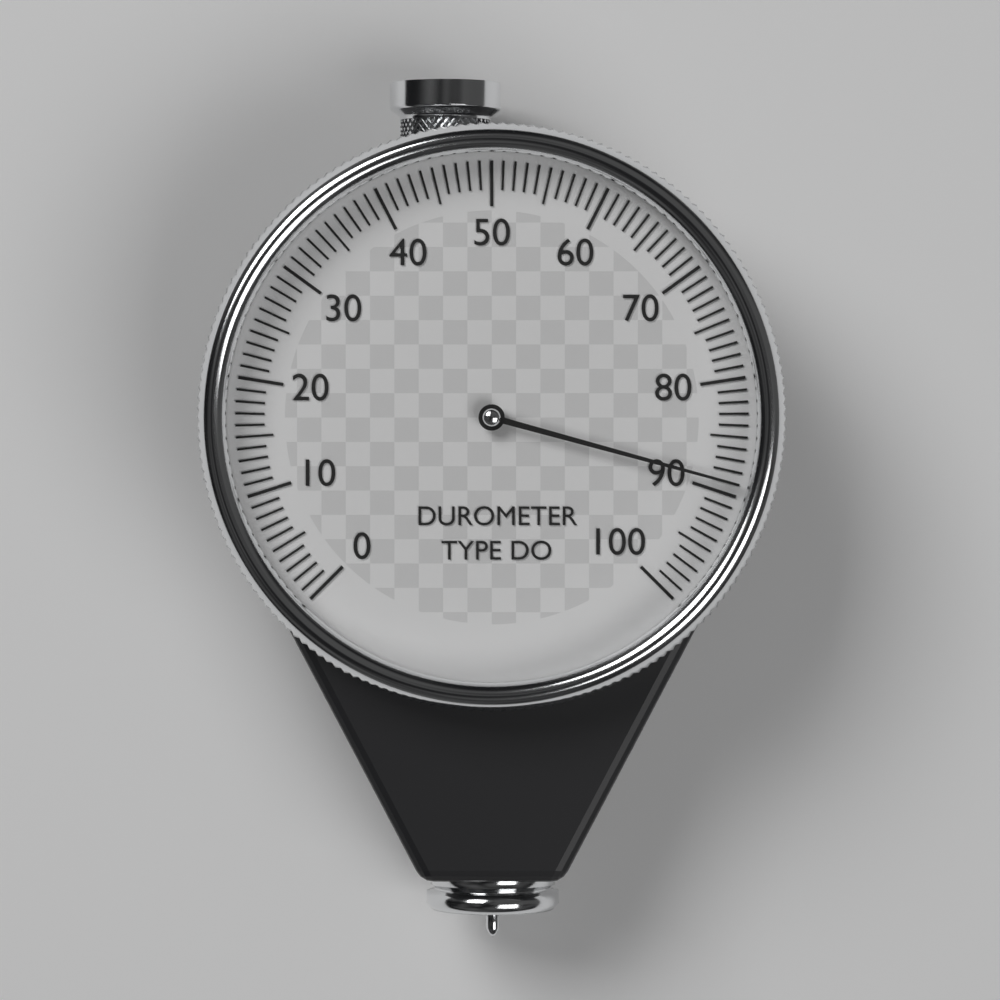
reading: 89 (no unit)
